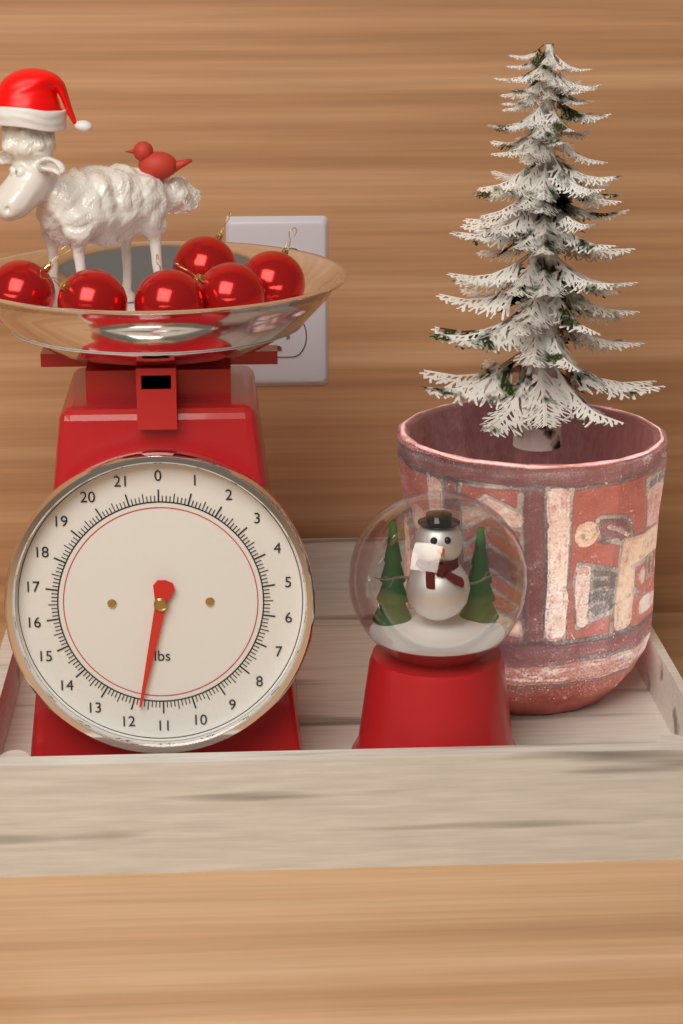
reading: 11.750 lbs
